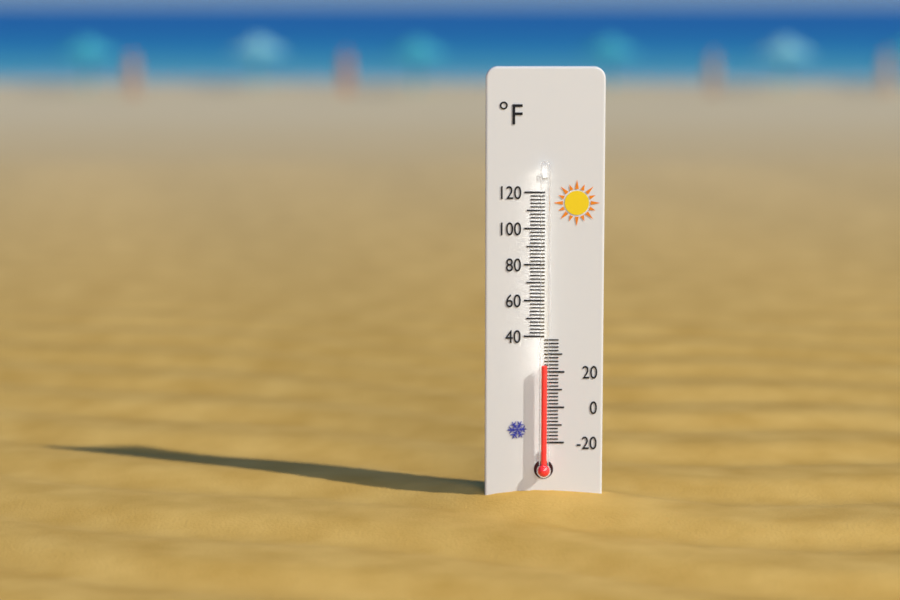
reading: 24 °F
